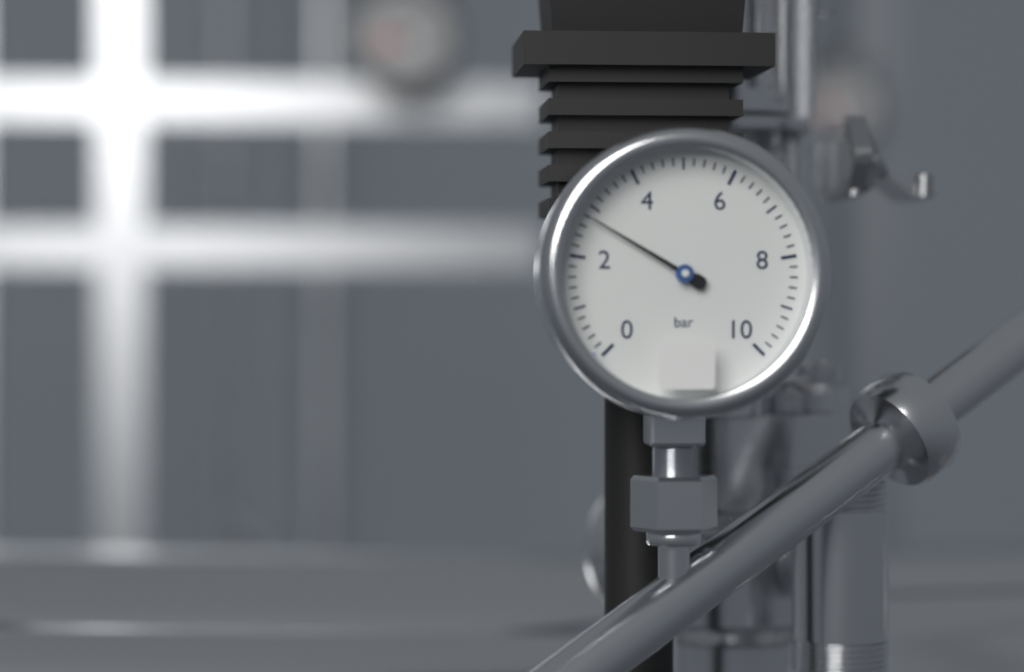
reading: 2.8 bar
